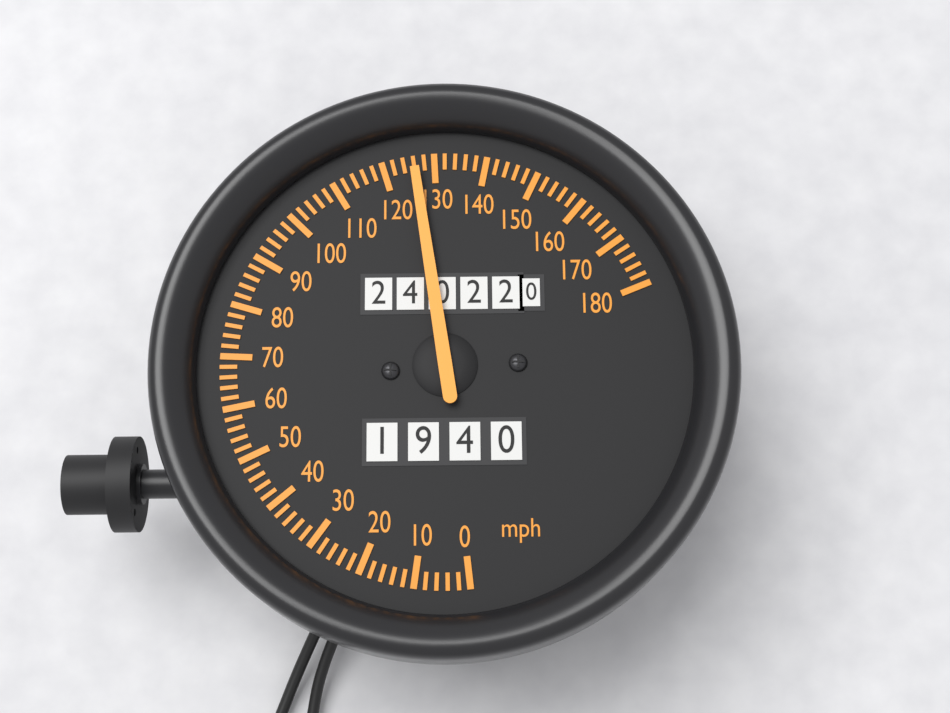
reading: 126 mph
